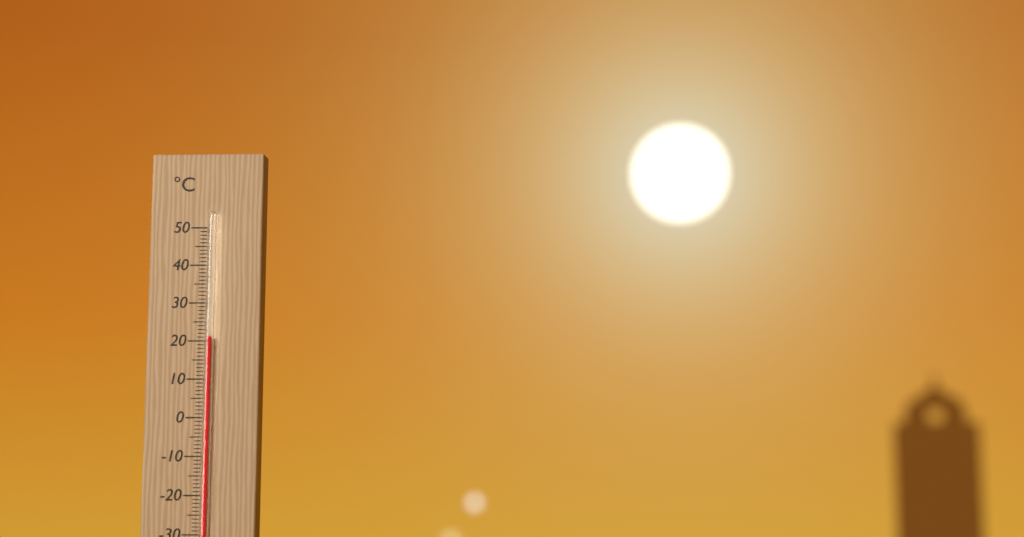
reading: 21 °C
